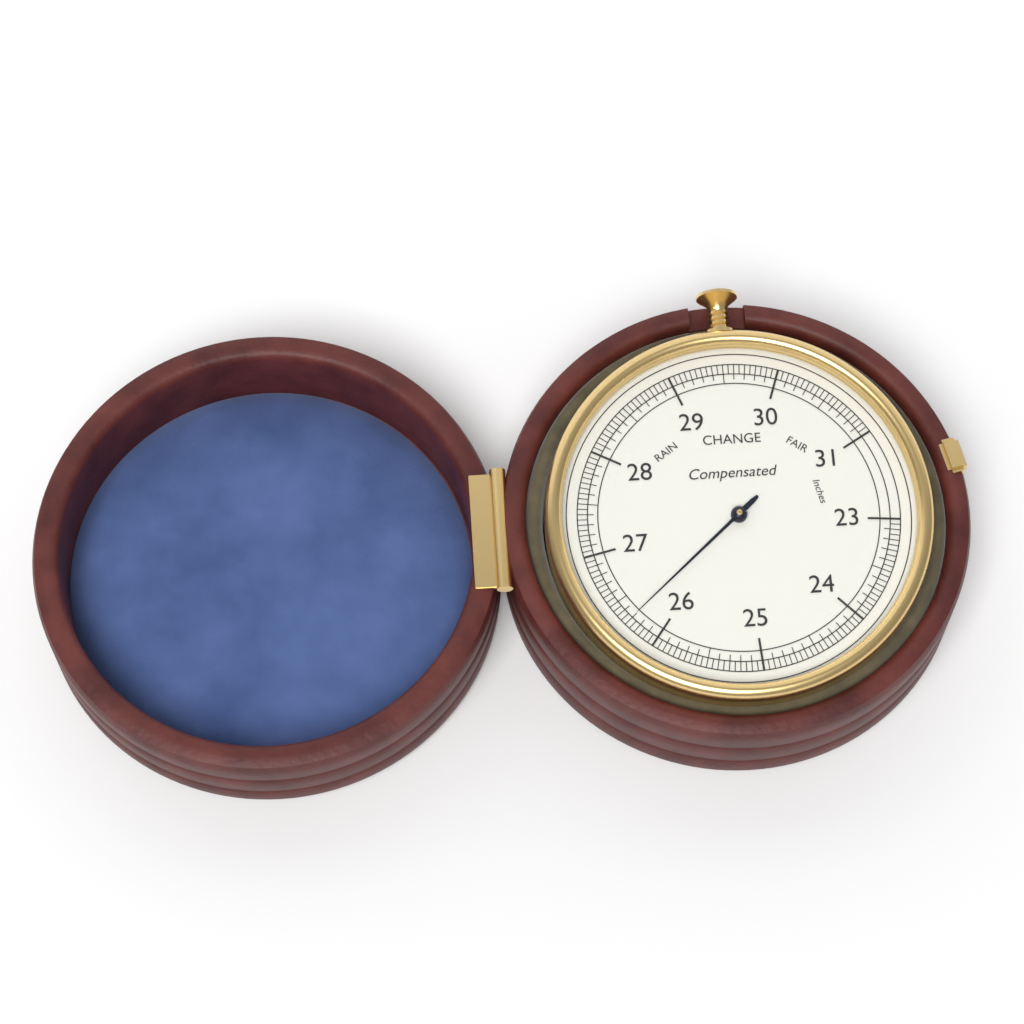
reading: 26.30 inches
